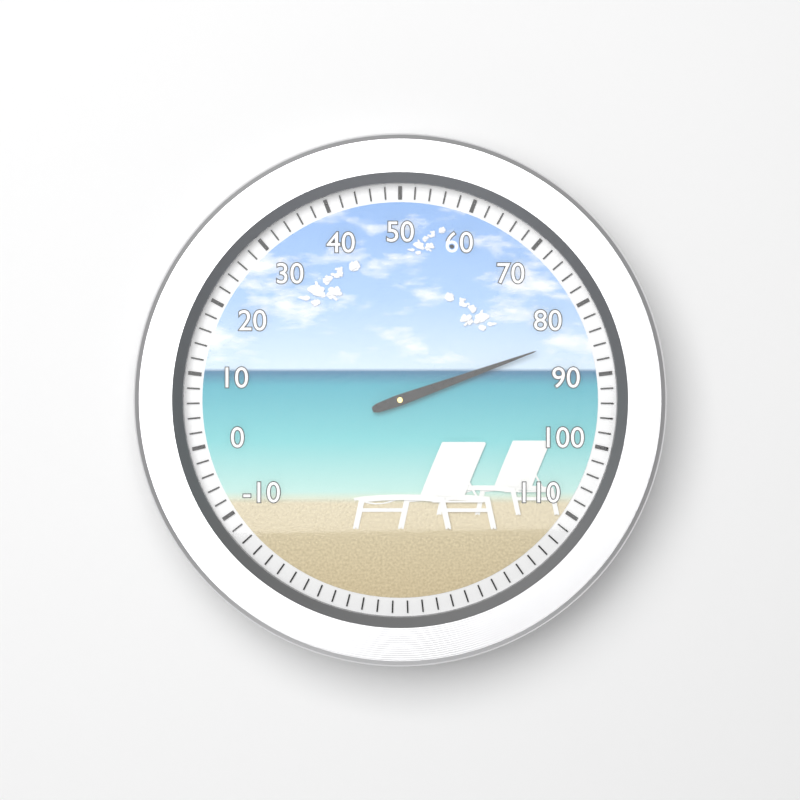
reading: 84 (no unit)
